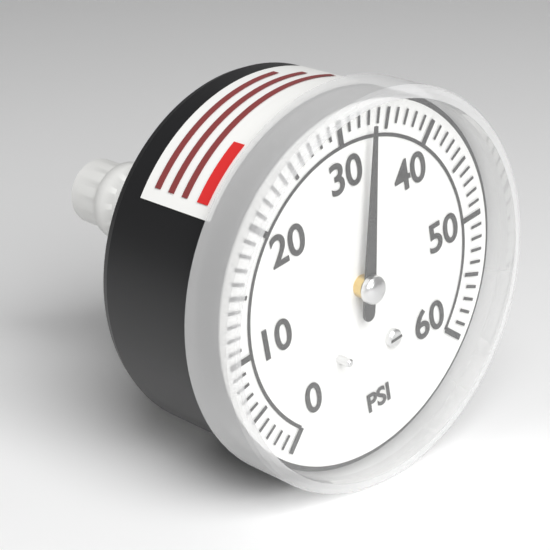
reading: 33 psi
